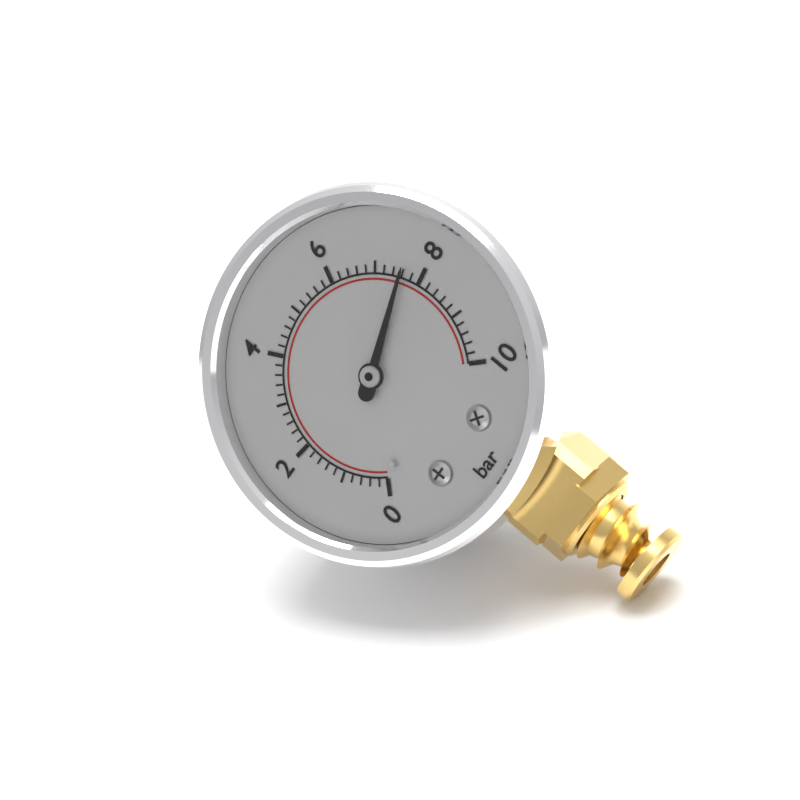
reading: 7.6 bar
